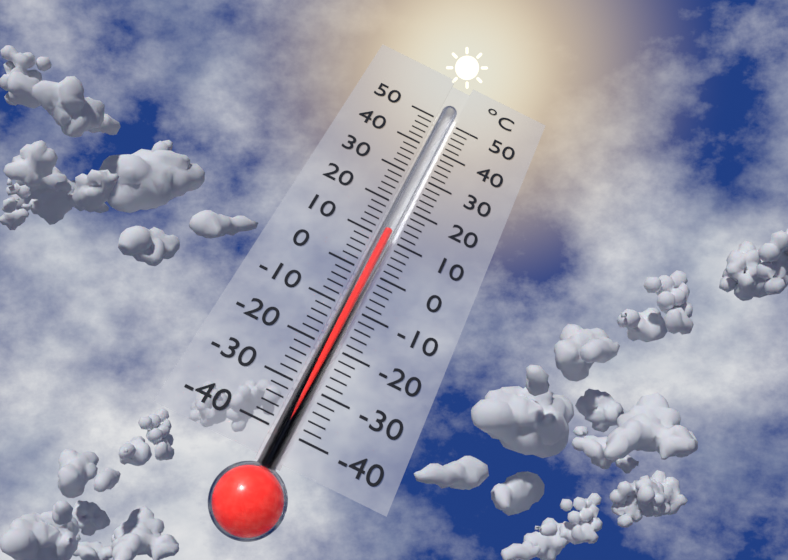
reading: 12 °C
